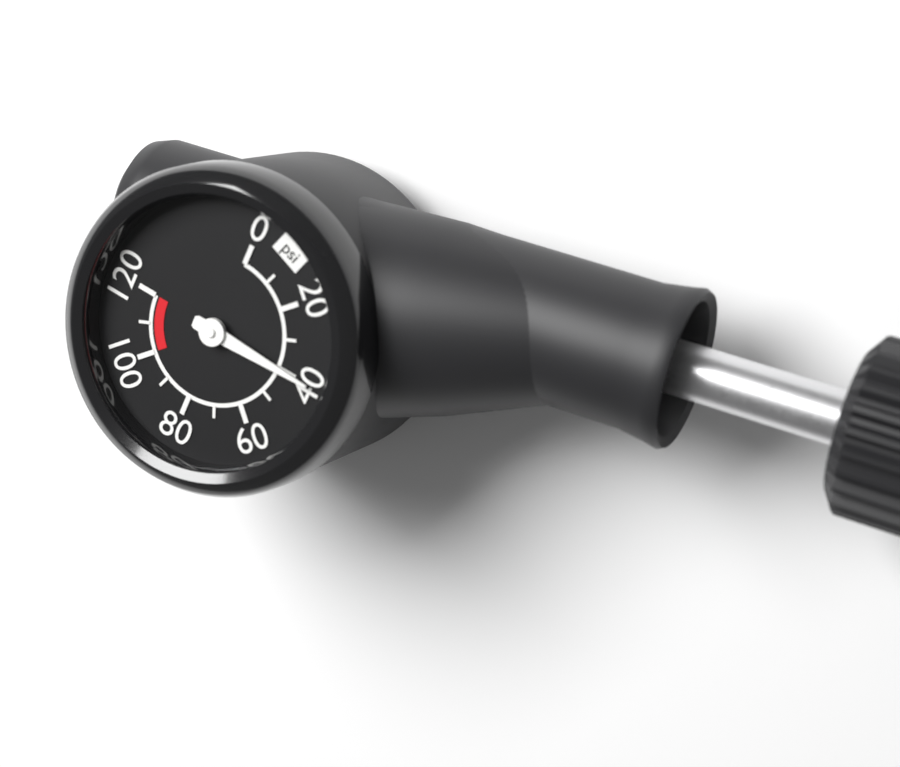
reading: 40 psi
